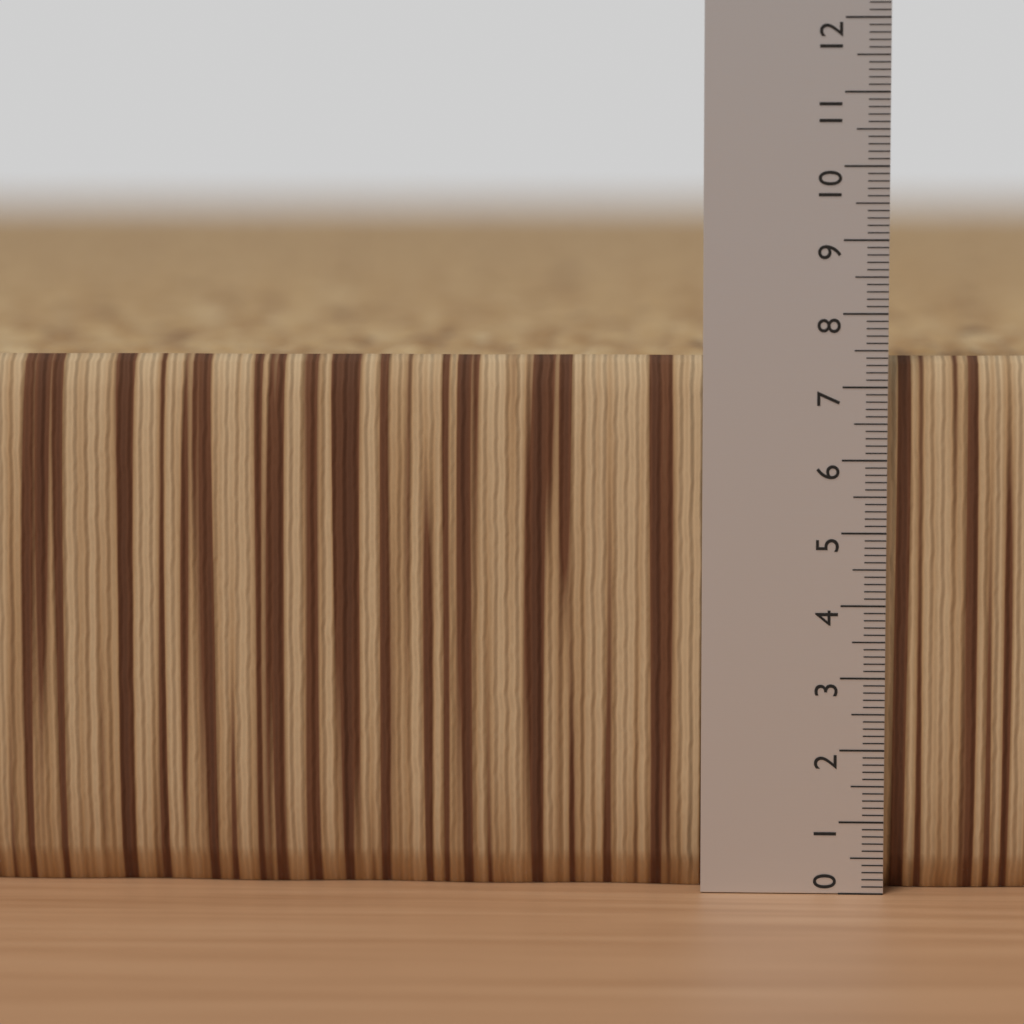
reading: 7.4 (no unit)
